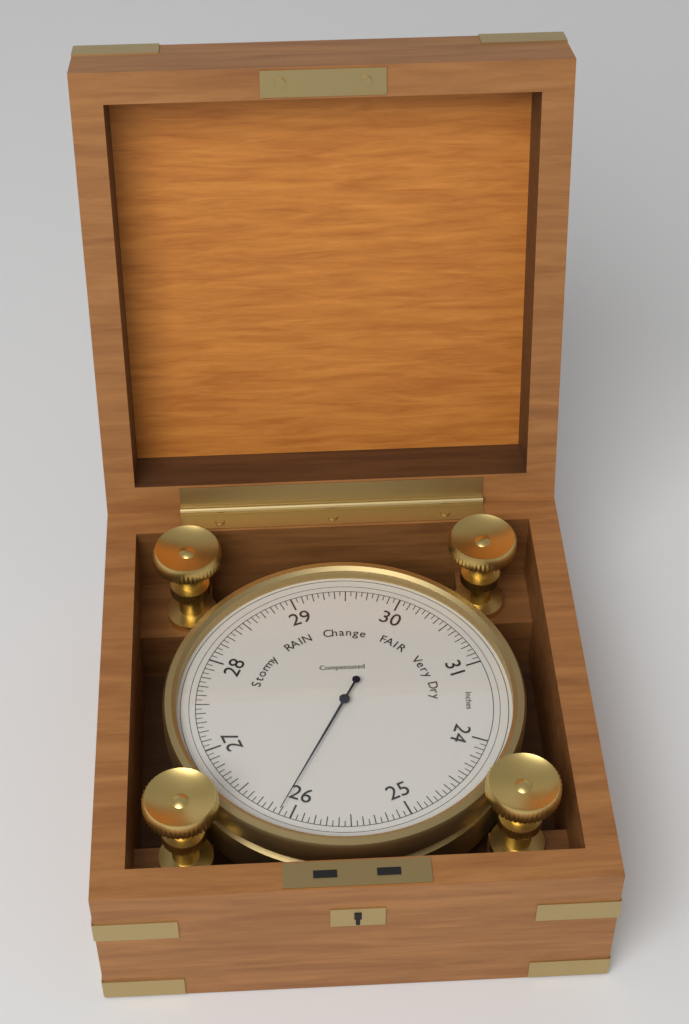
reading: 26.10 inHg
